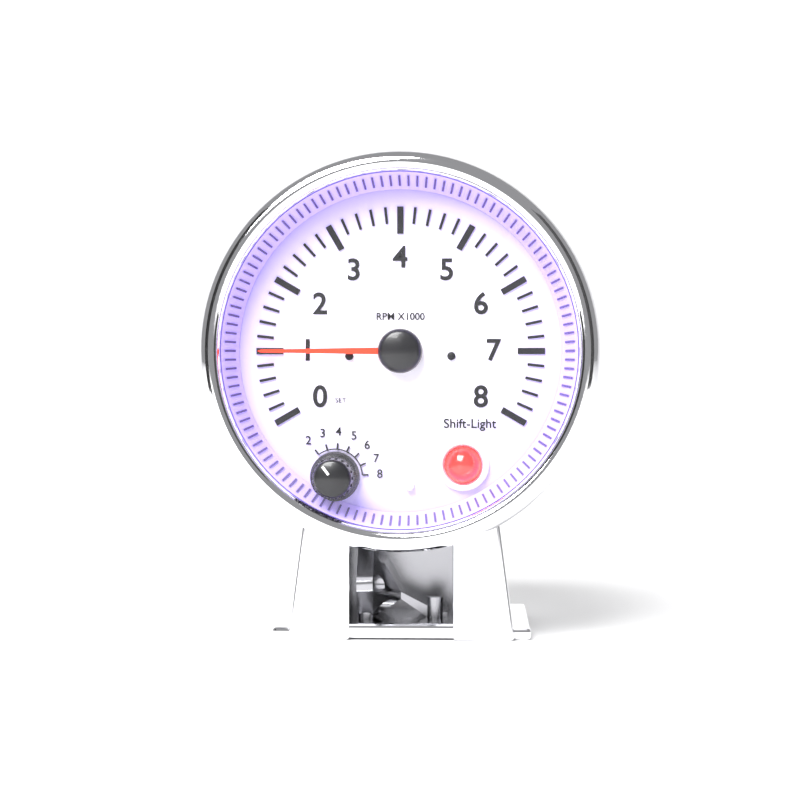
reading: 1.0 RPM x1000
